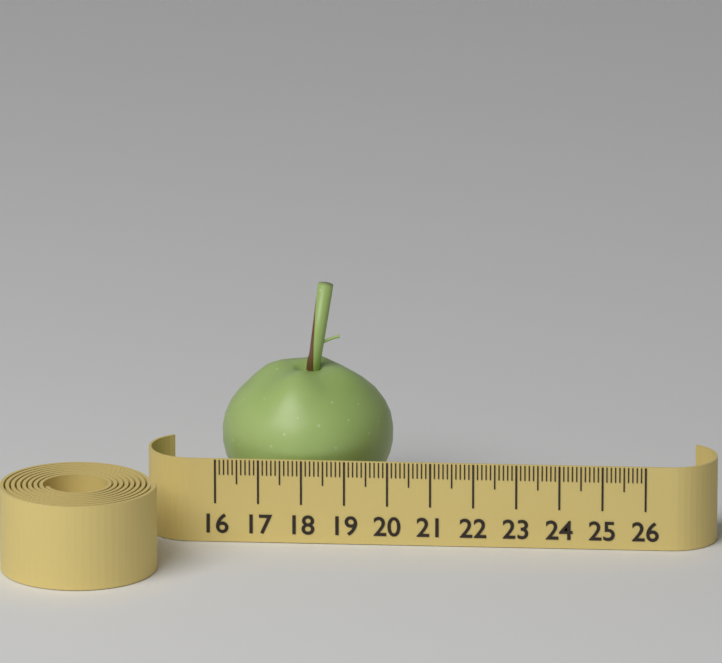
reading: 20.0 (no unit)
